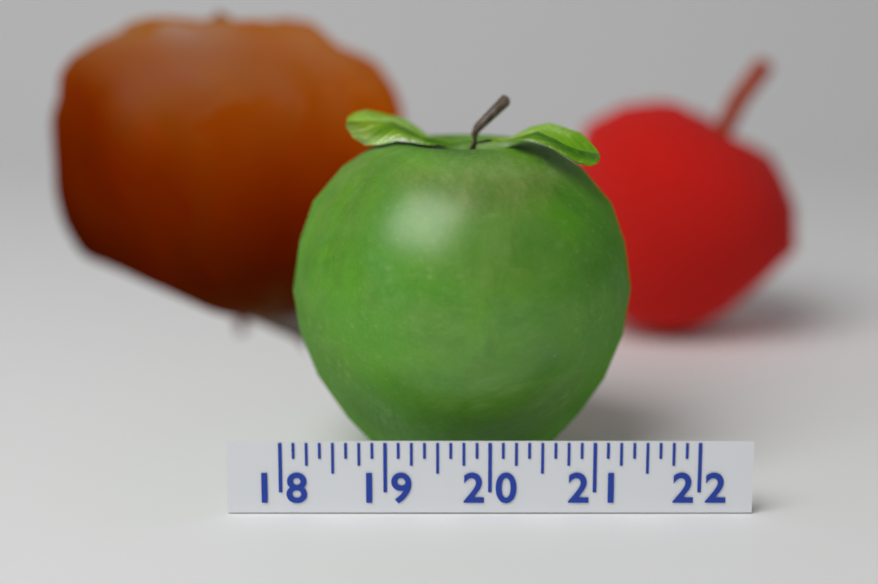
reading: 21.500 (no unit)
